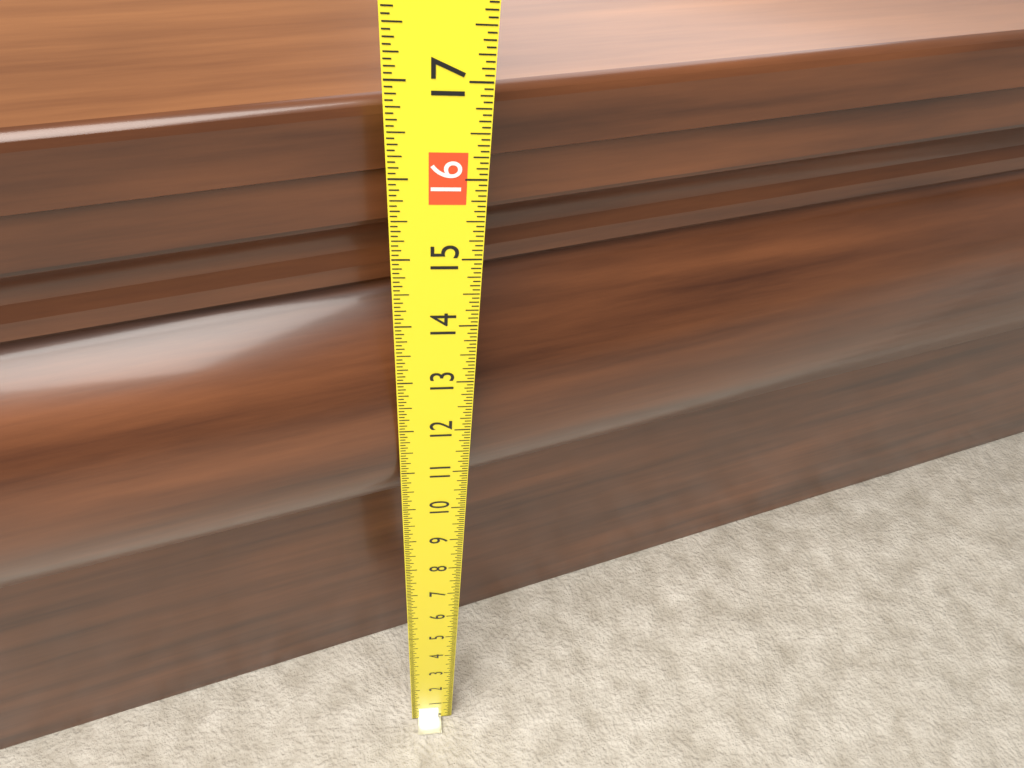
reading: 16.5625 (no unit)
